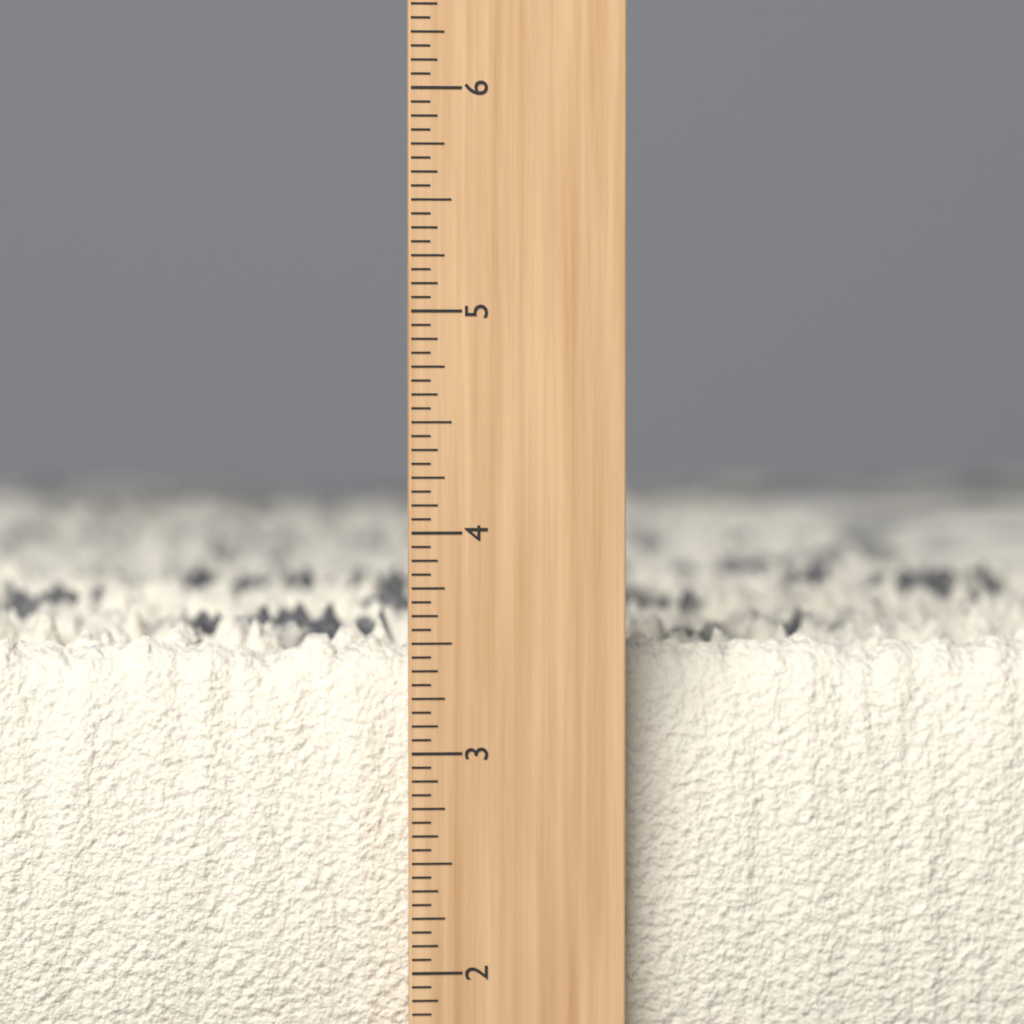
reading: 3.5625 inch
